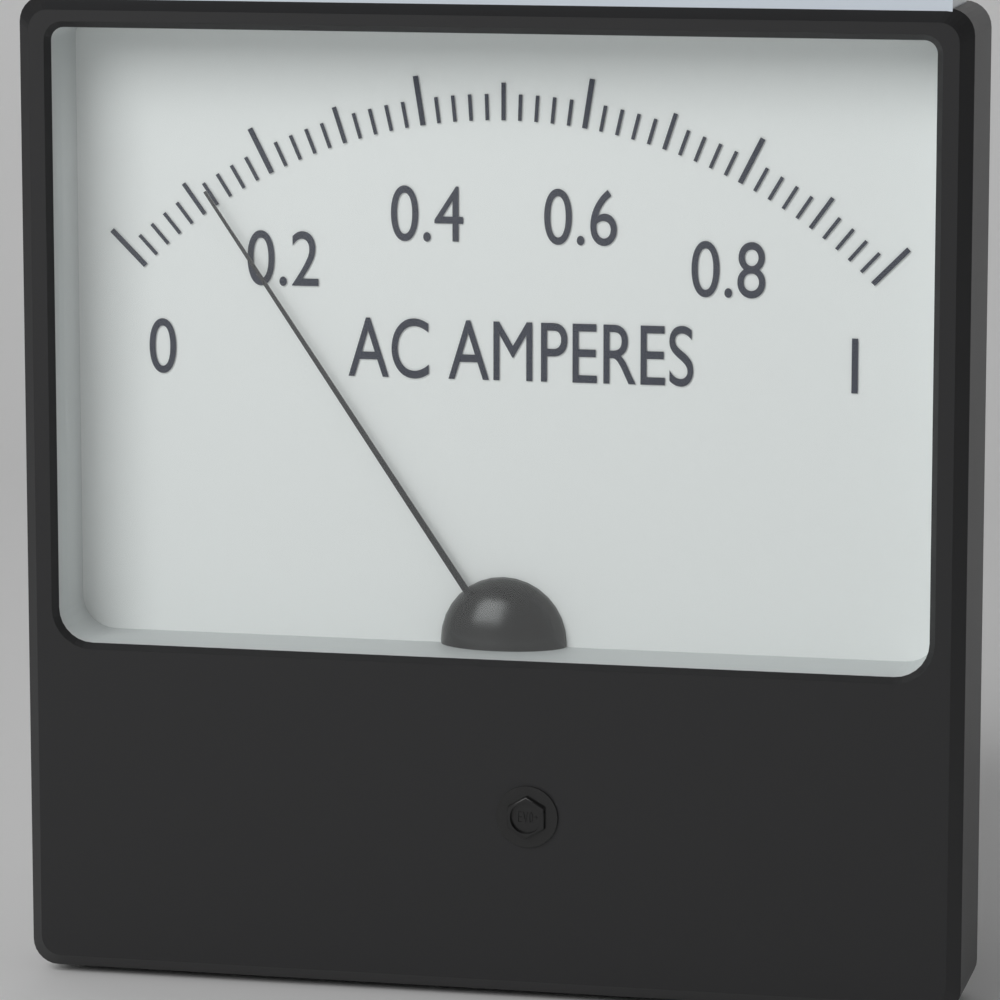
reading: 0.12 A
